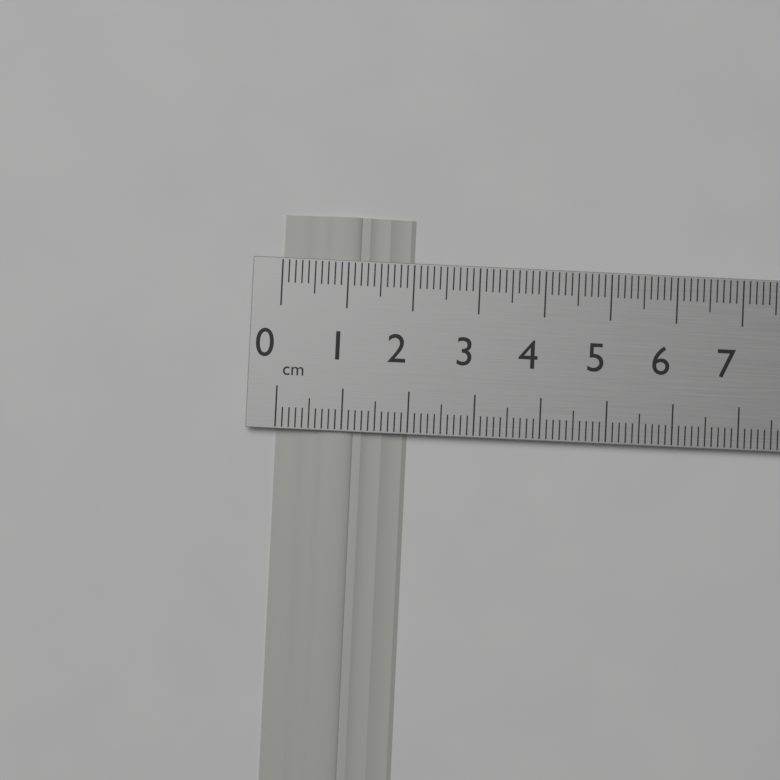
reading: 2.0 cm
